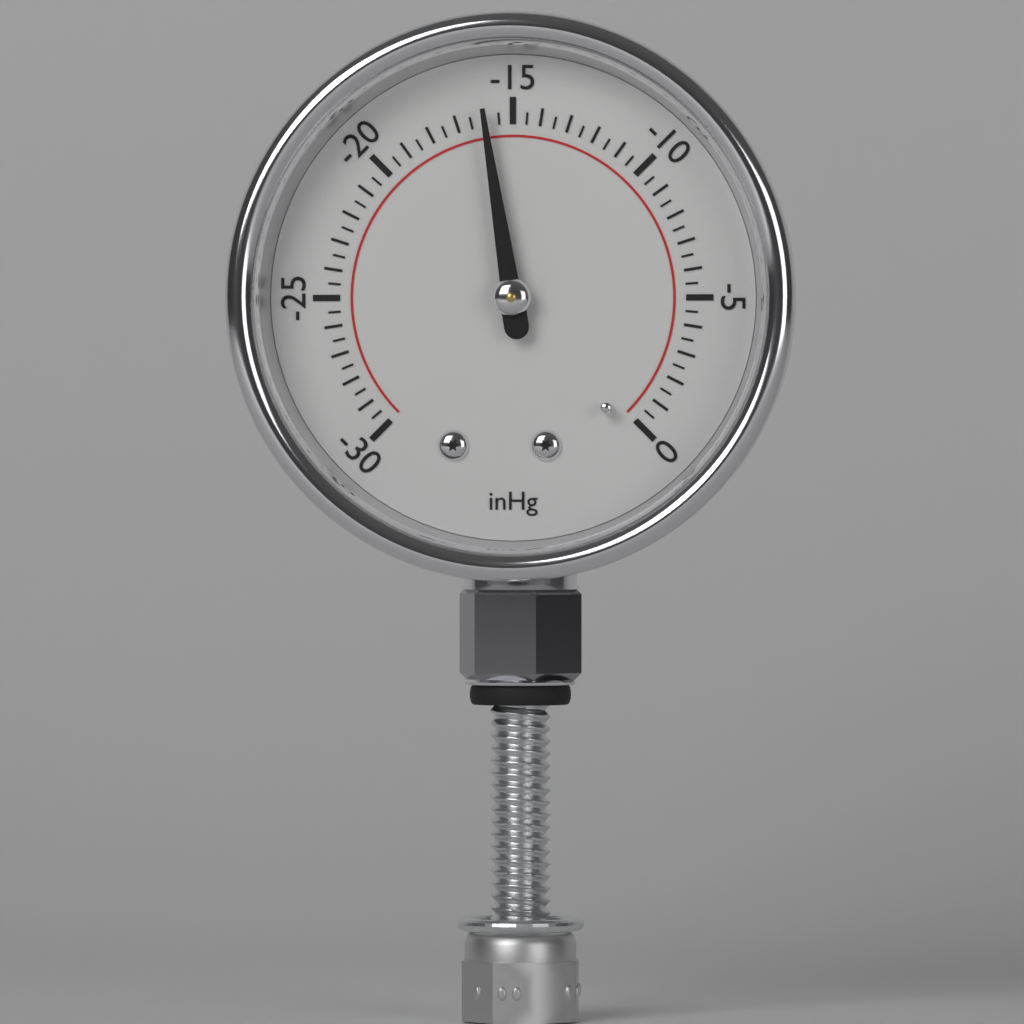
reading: -16.0 inHg
